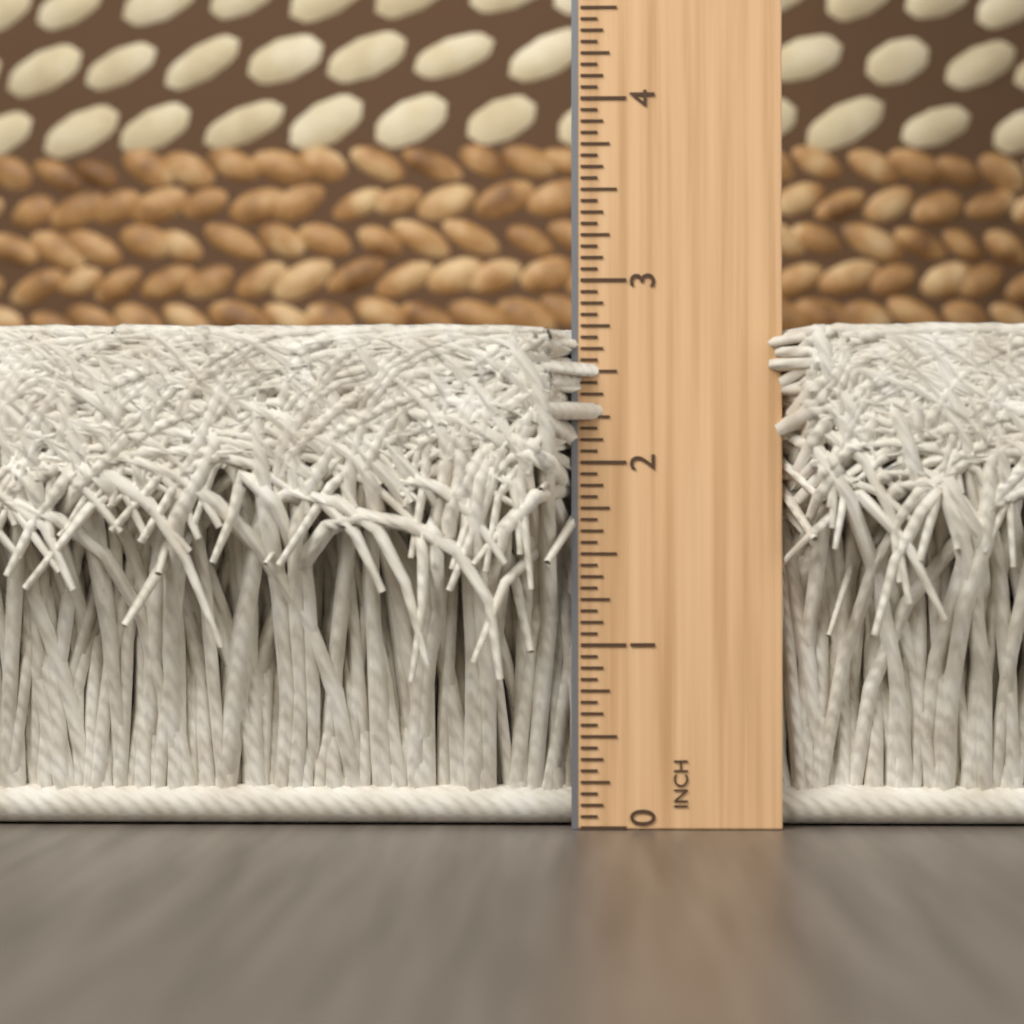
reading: 2.7500 in
